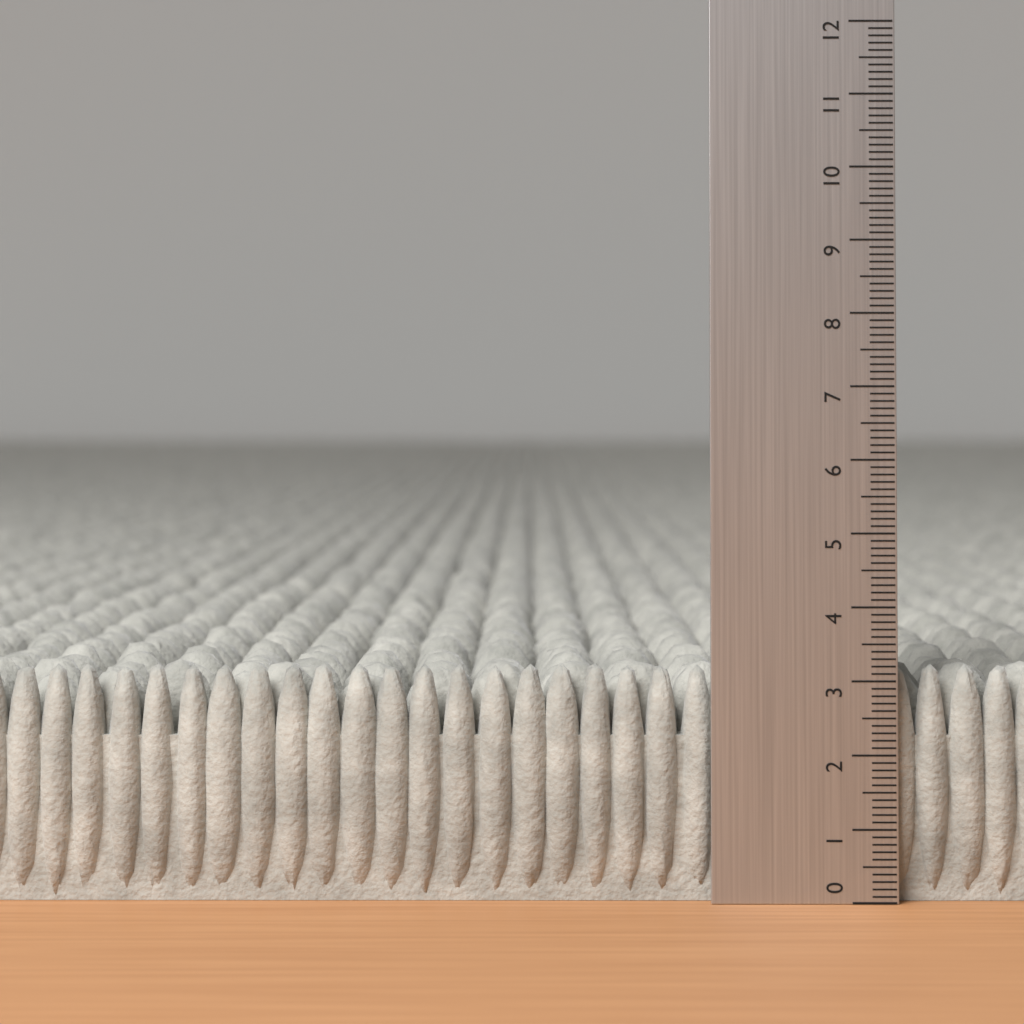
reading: 3.2 (no unit)
